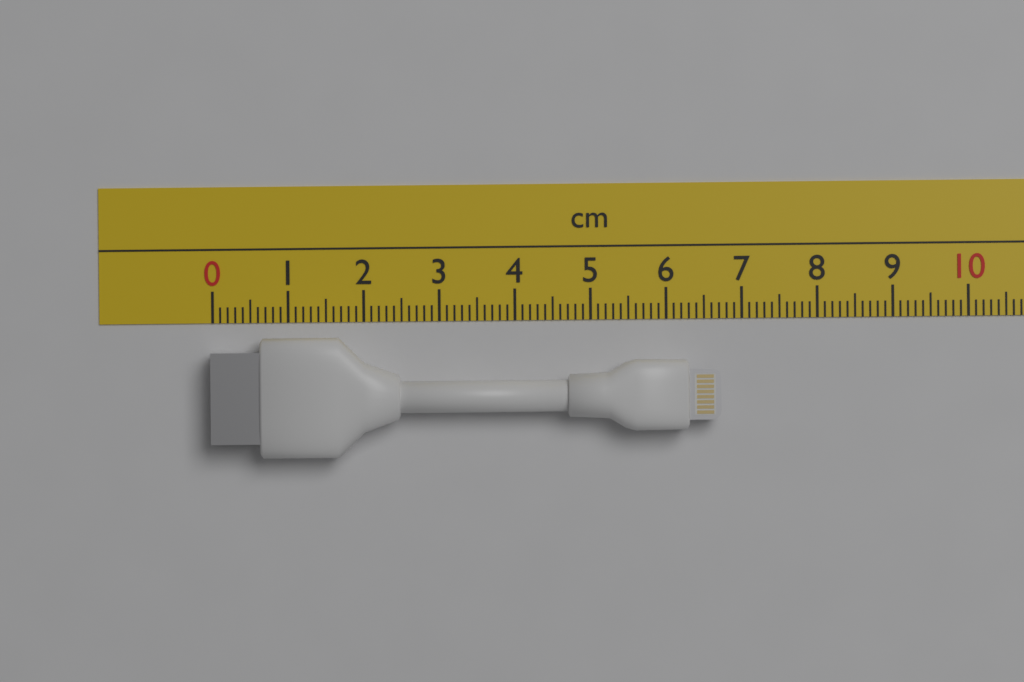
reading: 6.7 cm
